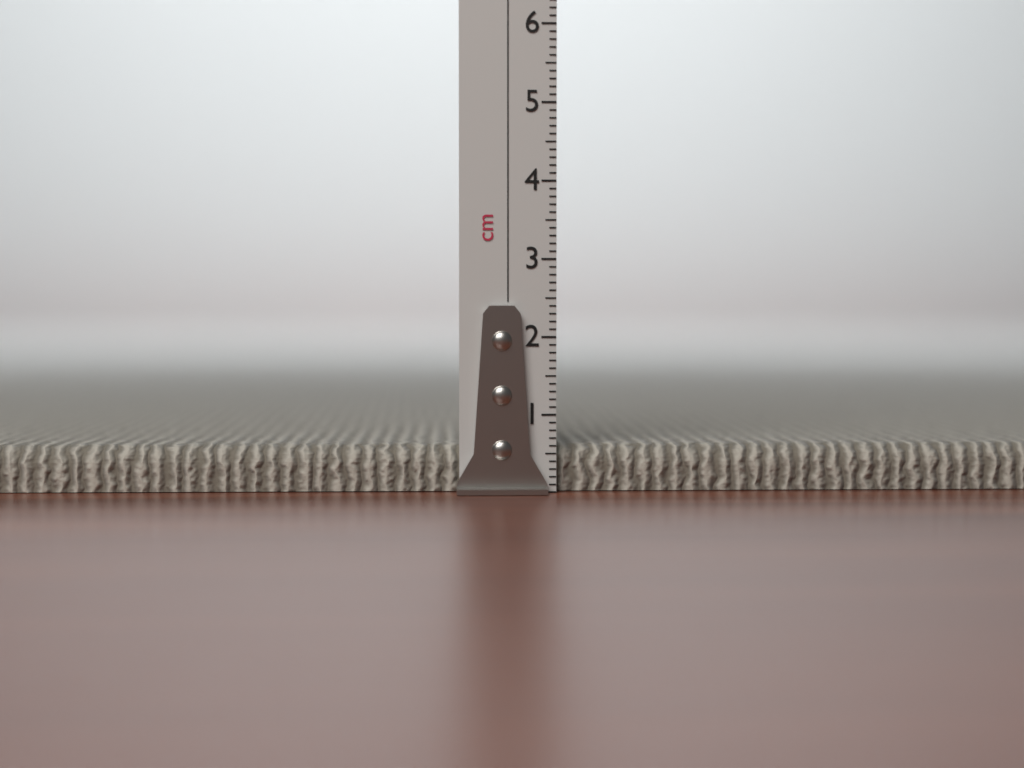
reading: 0.6 cm
